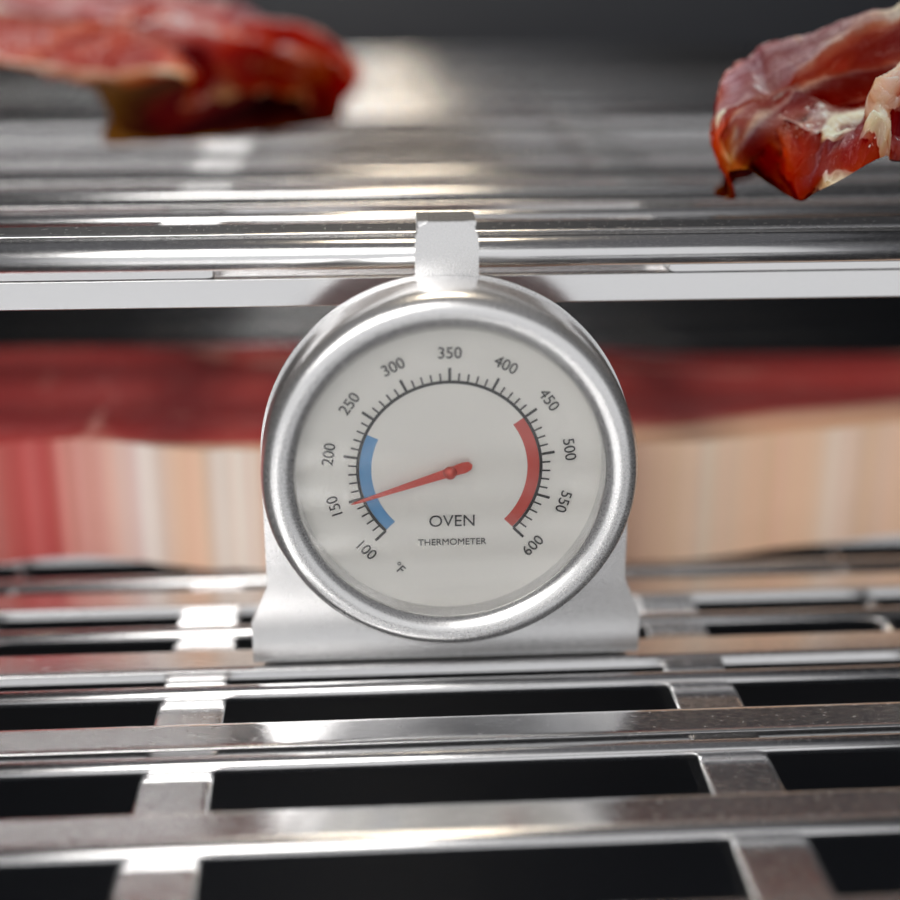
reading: 150 °F
